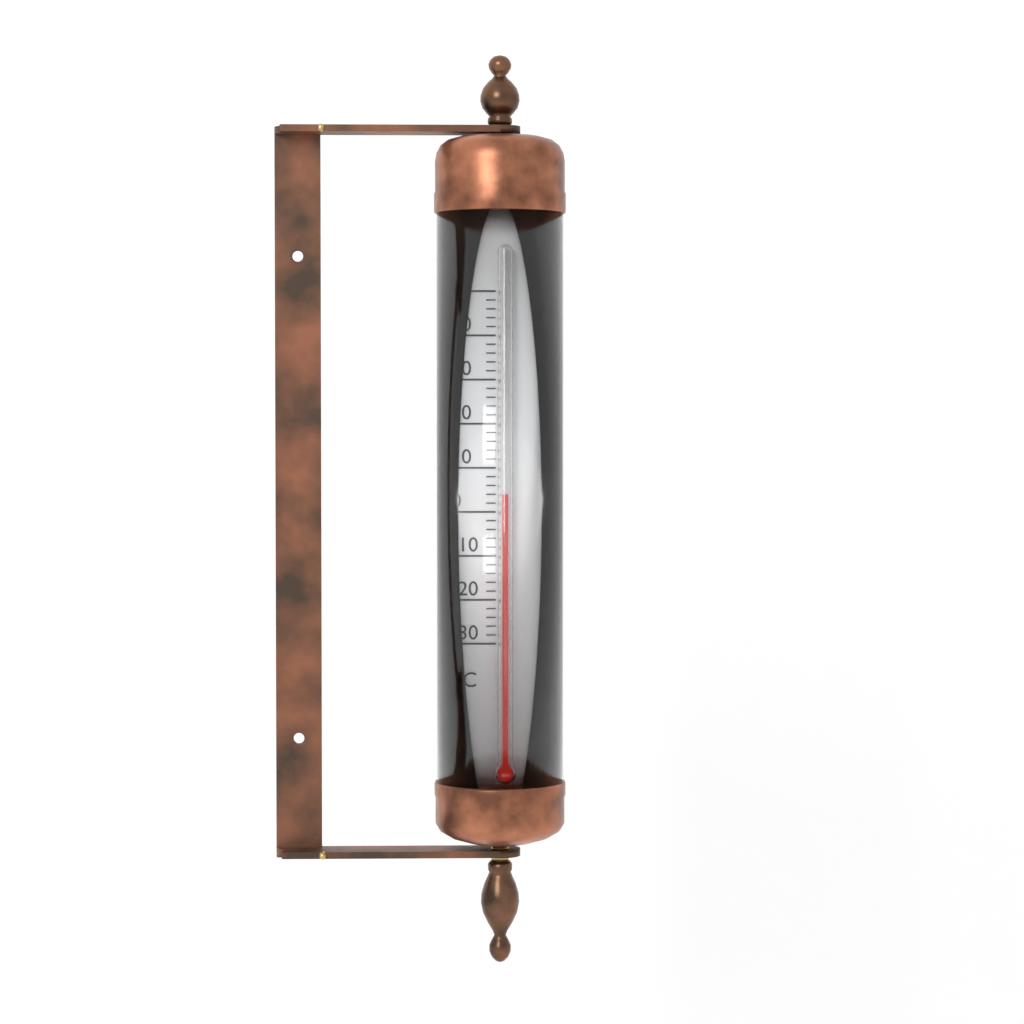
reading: 4 °C
